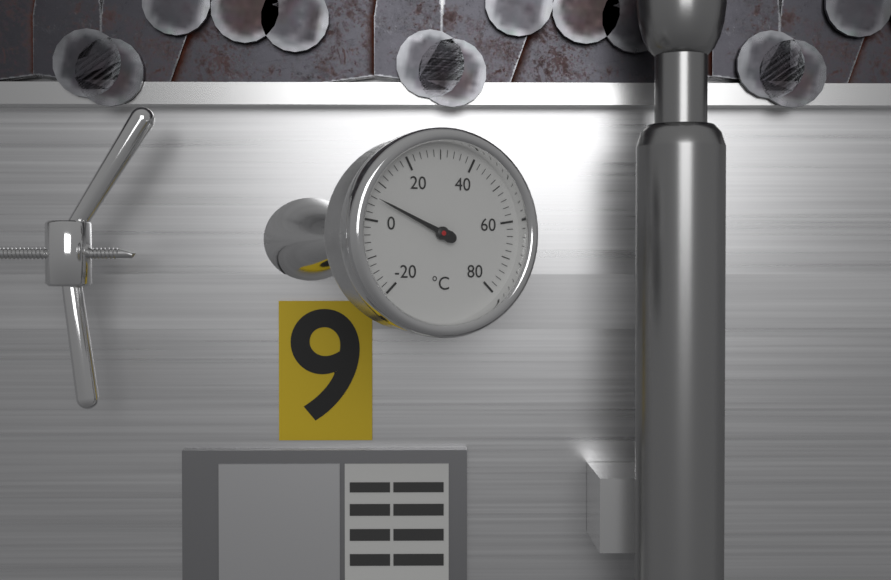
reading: 6 °C
